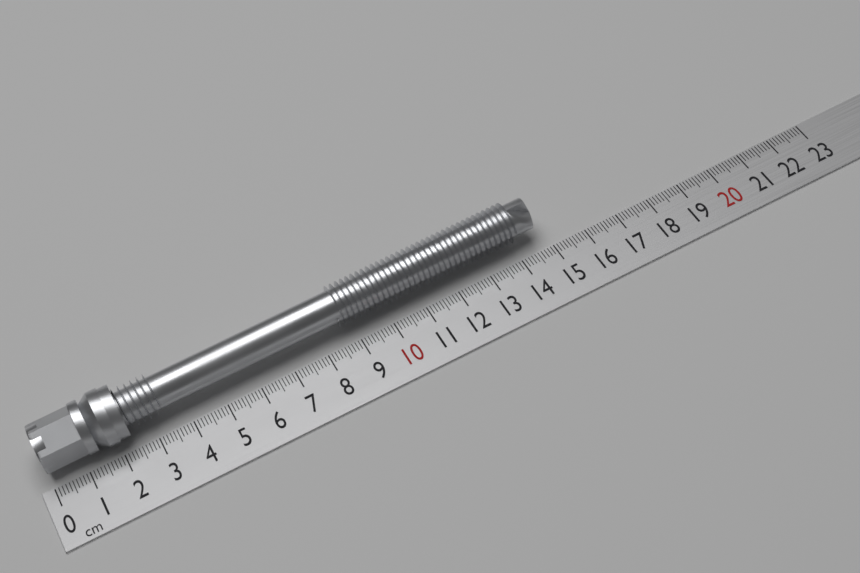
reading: 14.8 cm
